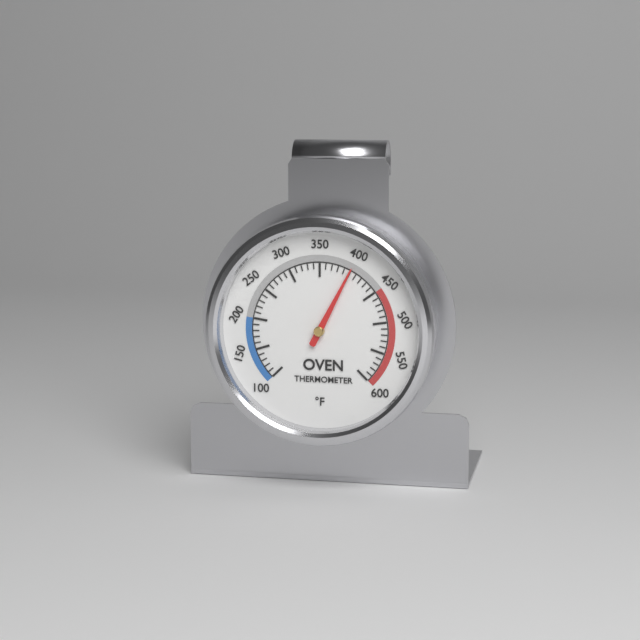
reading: 400 °F
